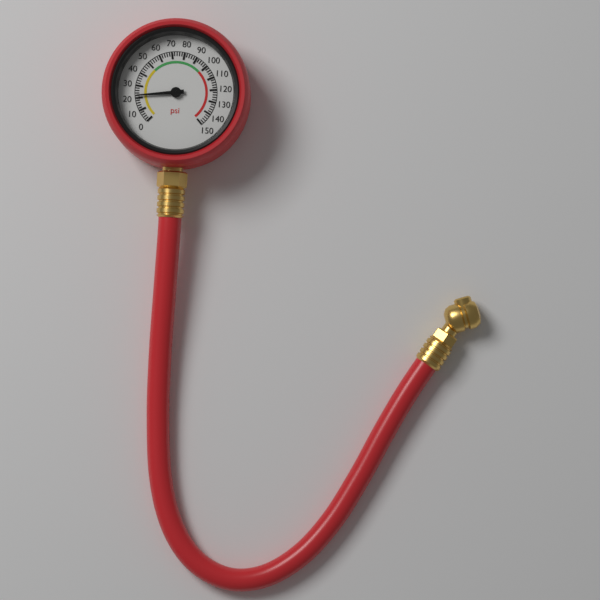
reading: 22 psi
